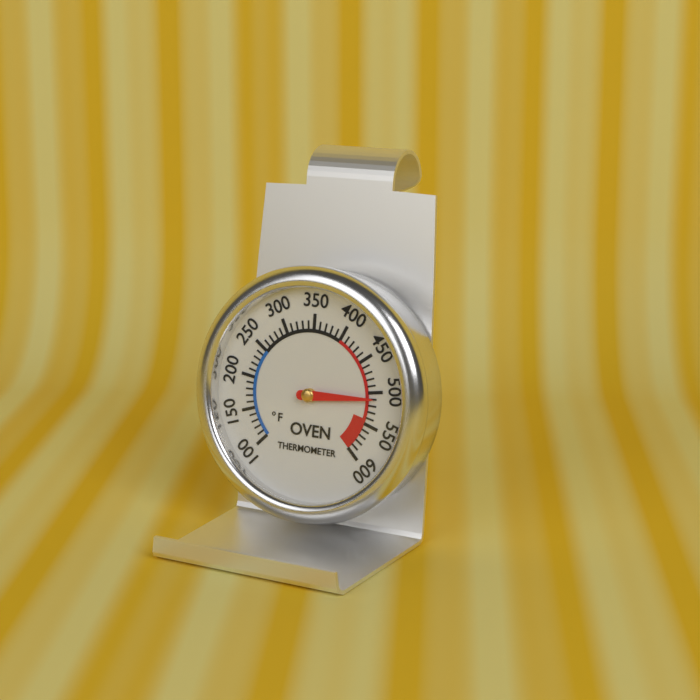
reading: 510 °F
